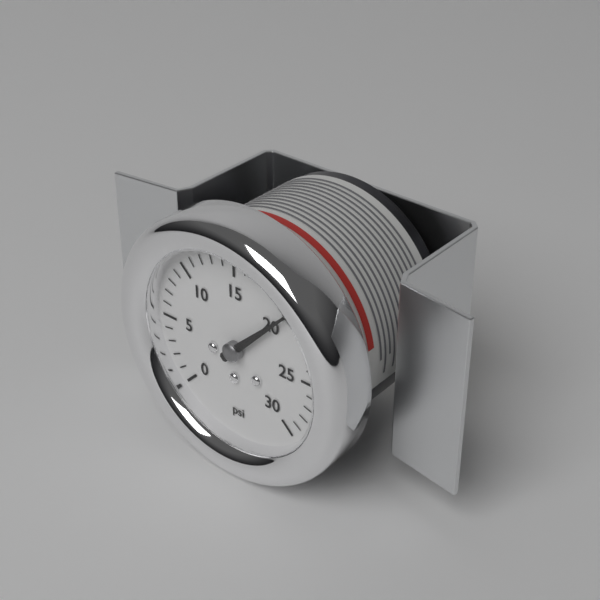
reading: 20 psi
